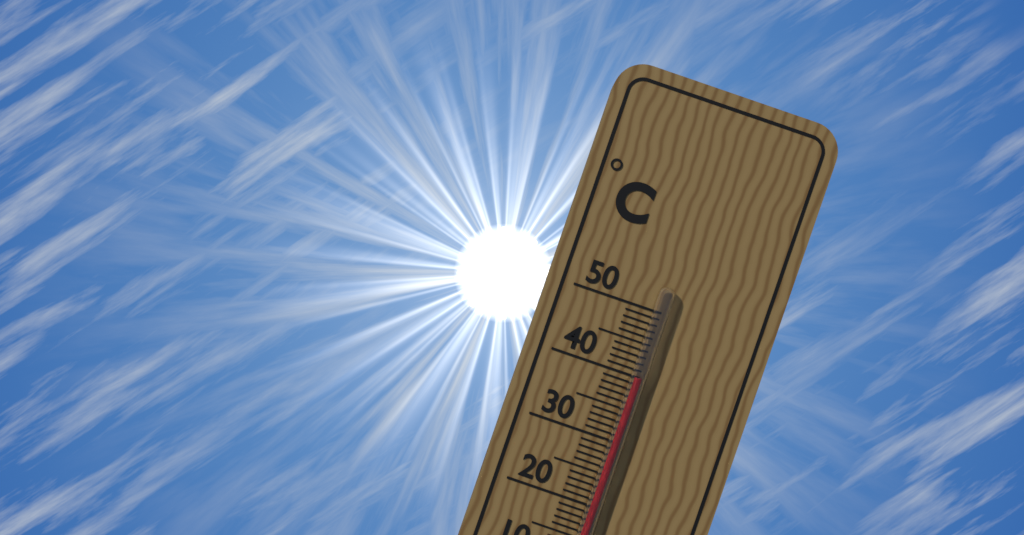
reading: 40 °C
